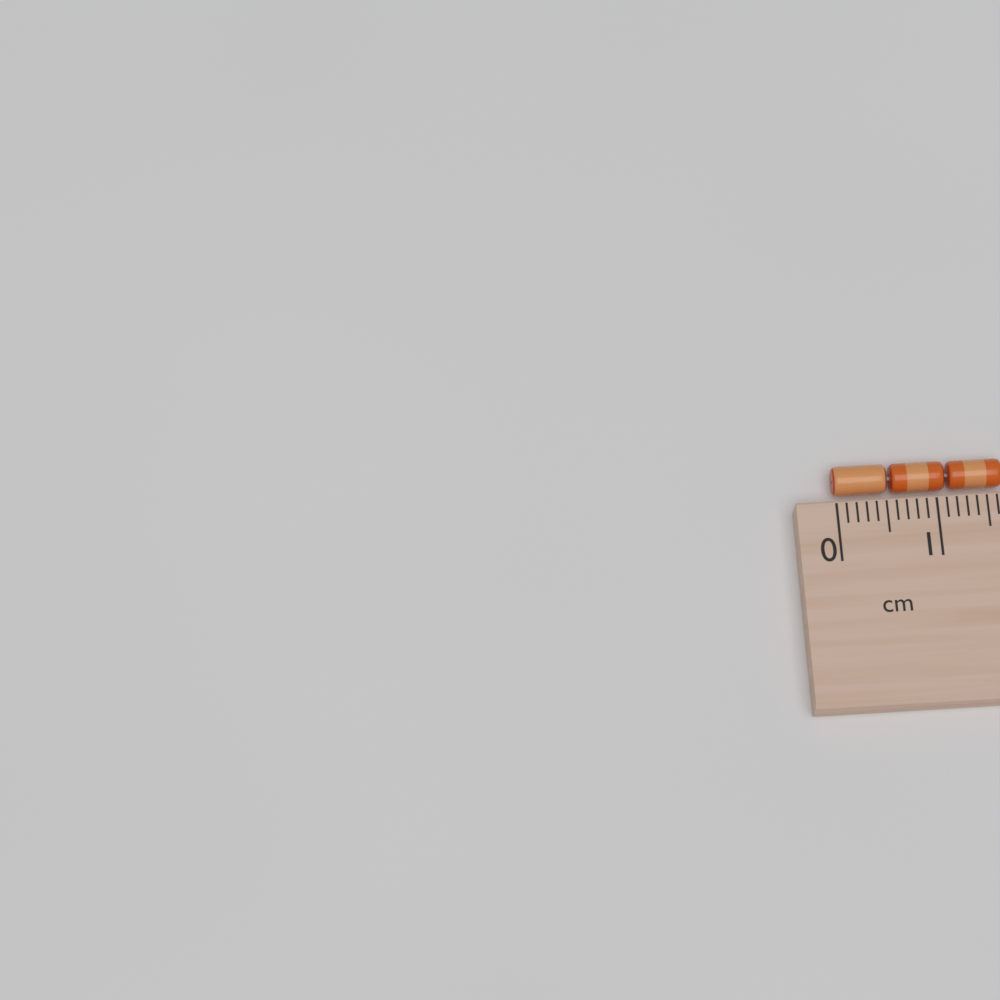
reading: 1.7 cm
